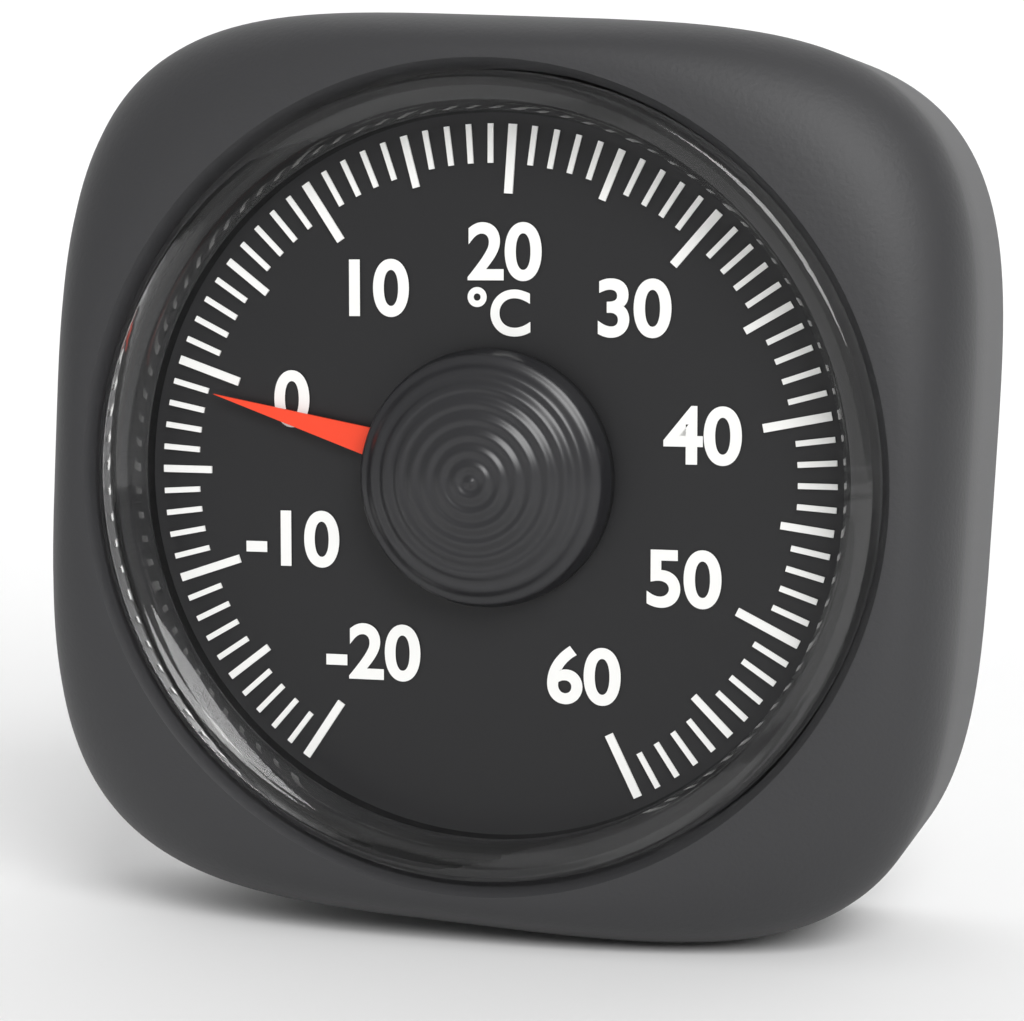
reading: -1 °C
